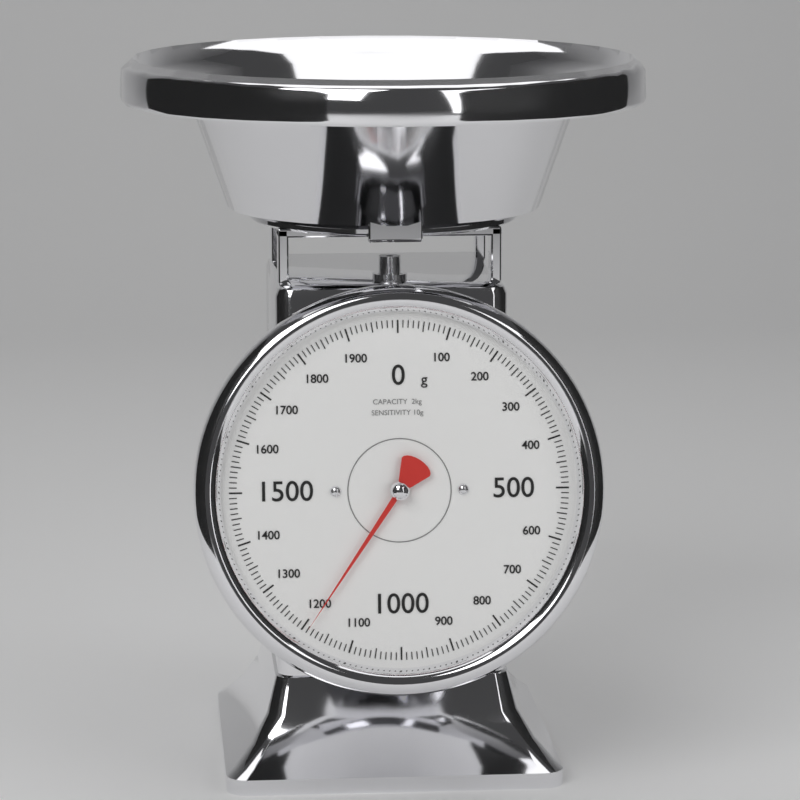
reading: 1190 g
